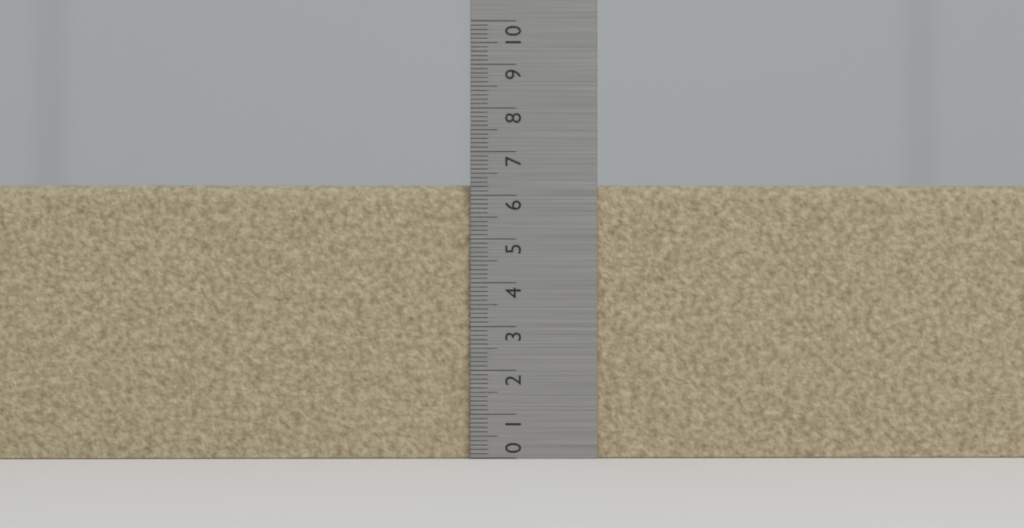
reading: 6.3 (no unit)
